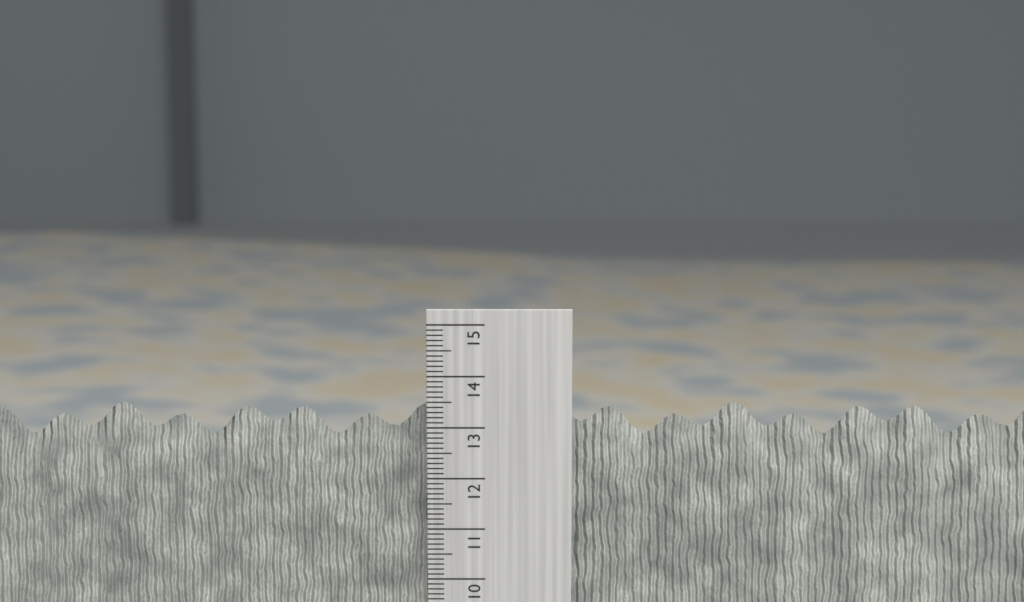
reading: 13.4 cm
